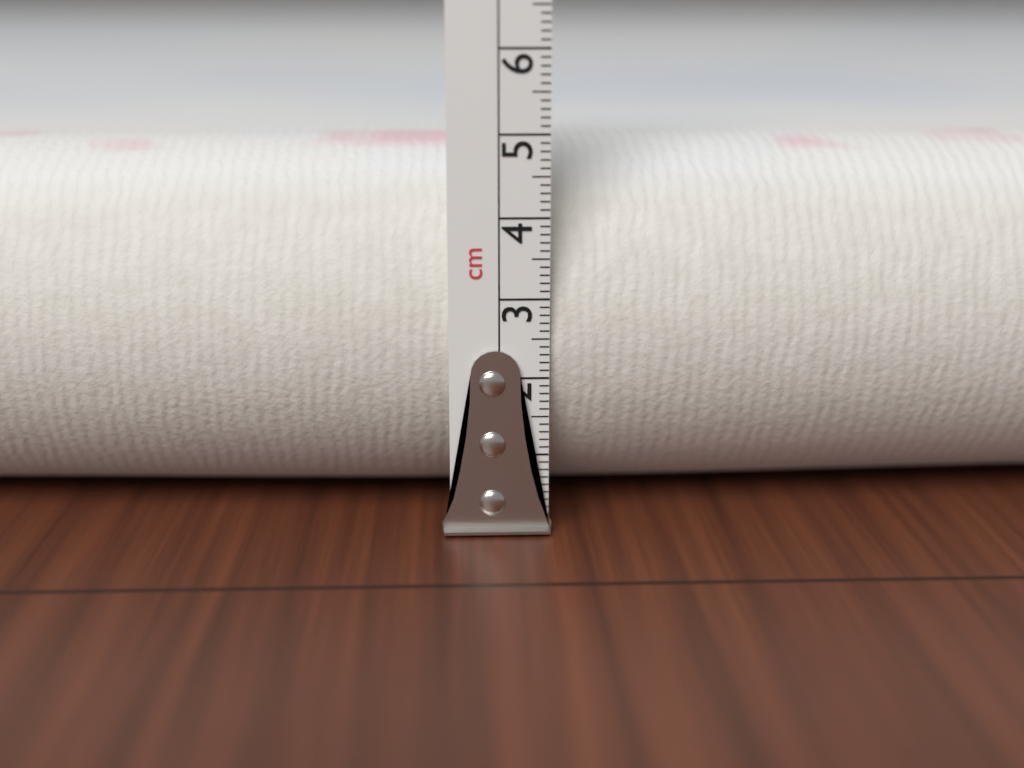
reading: 4.8 cm
